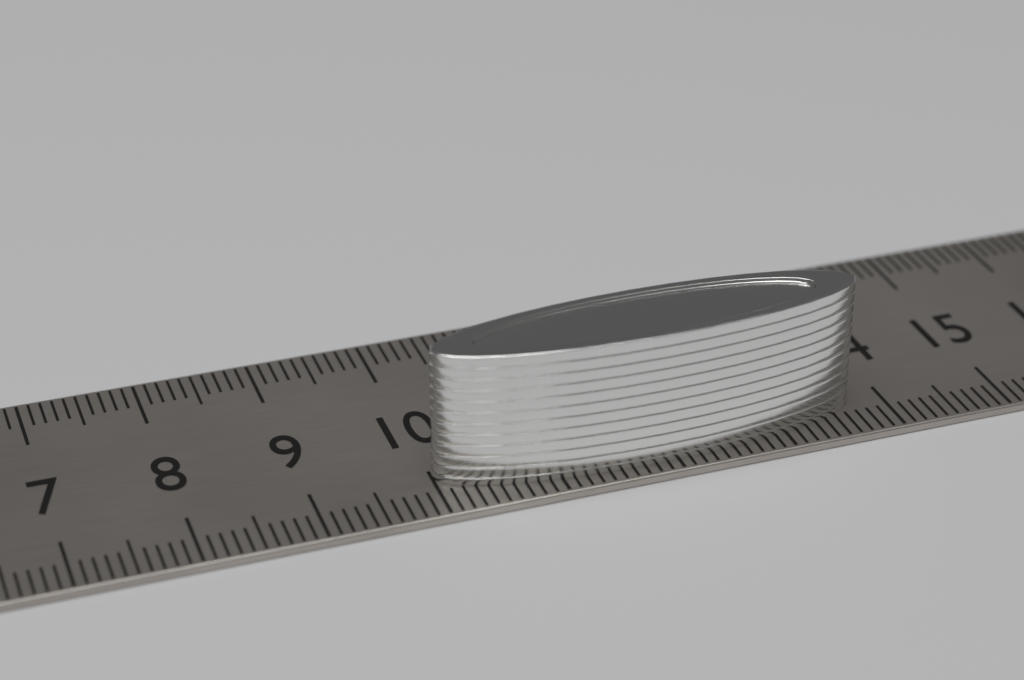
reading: 13.7 cm
